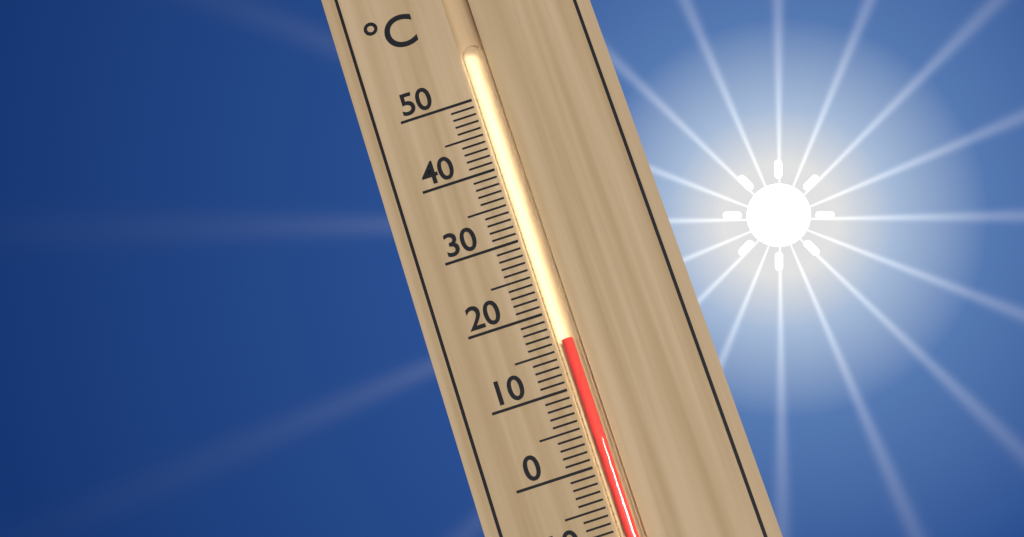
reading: 16 °C
